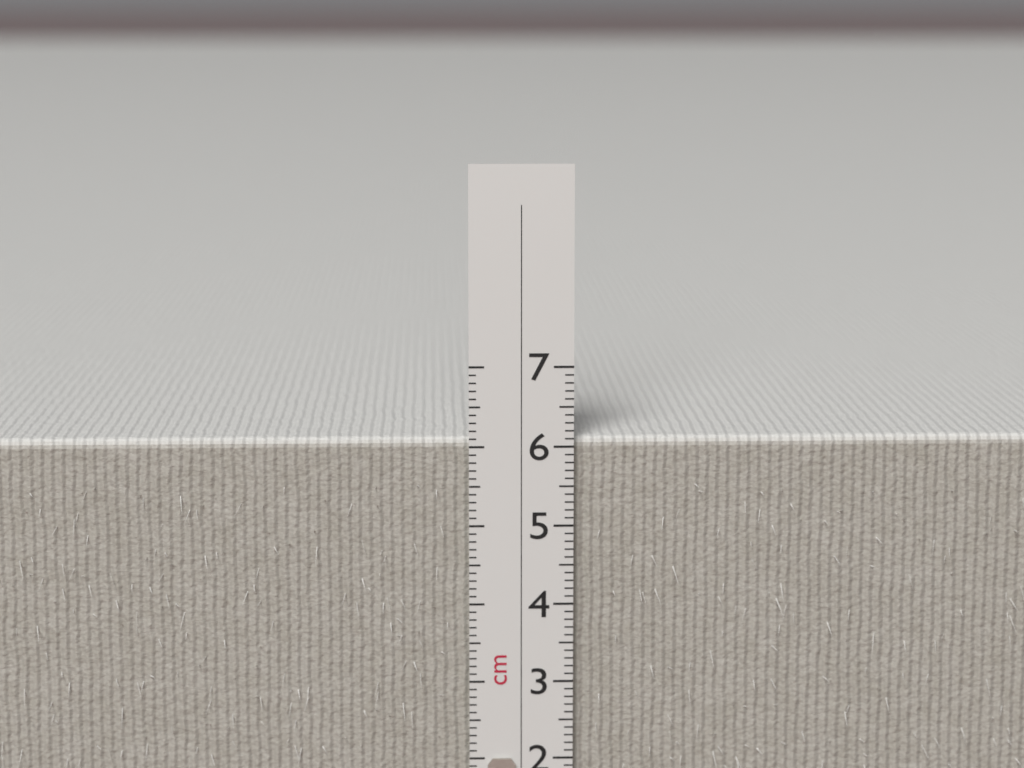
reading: 6.1 cm
